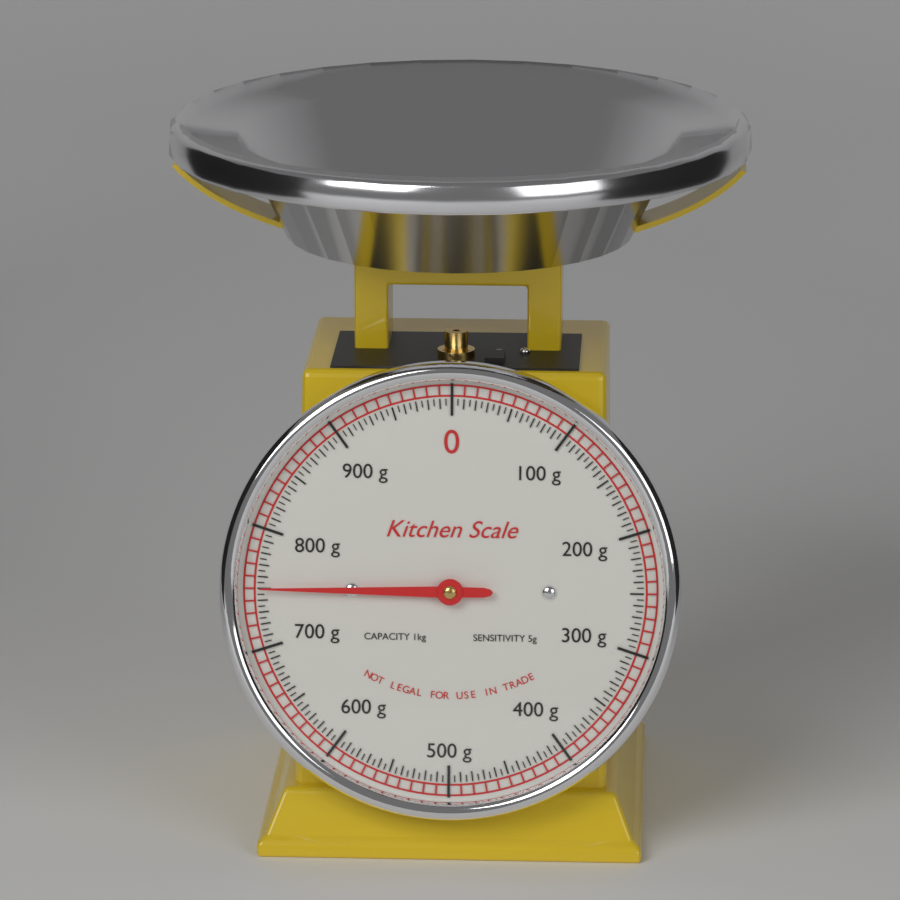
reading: 750 g
